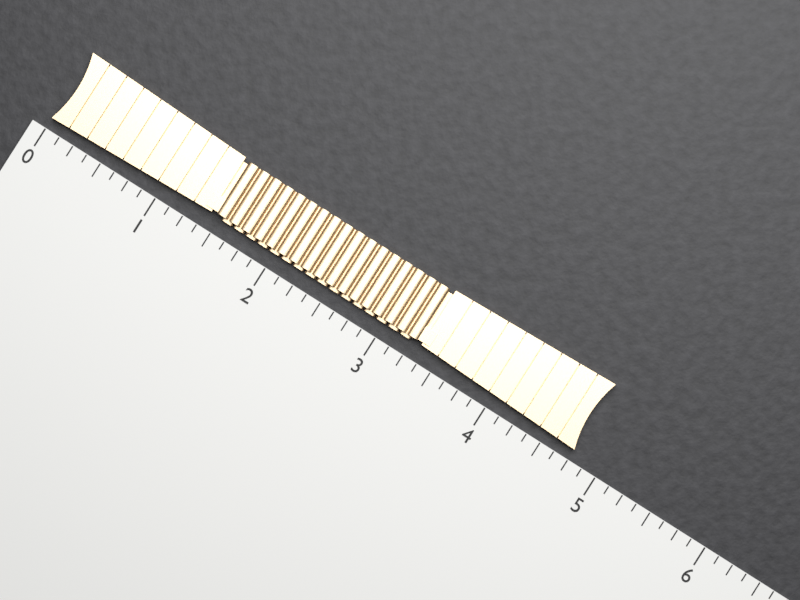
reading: 4.750 (no unit)
